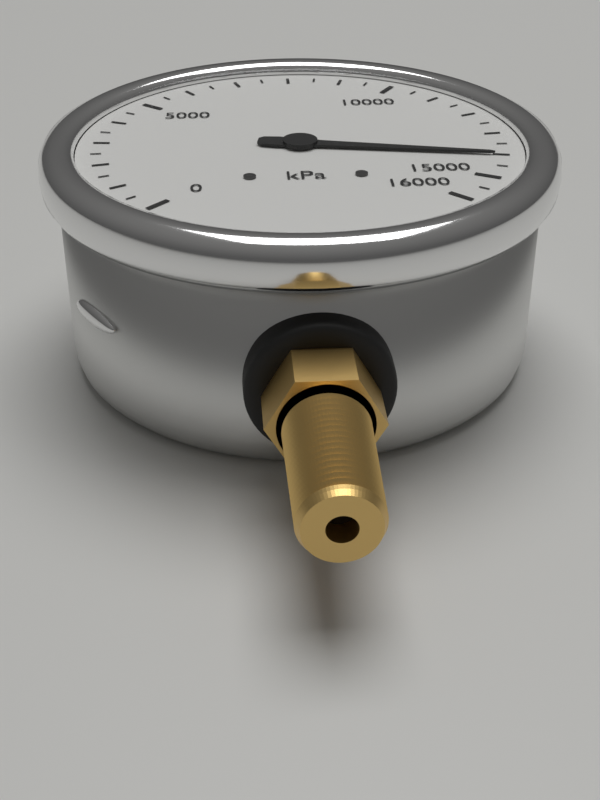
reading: 14000 kPa
